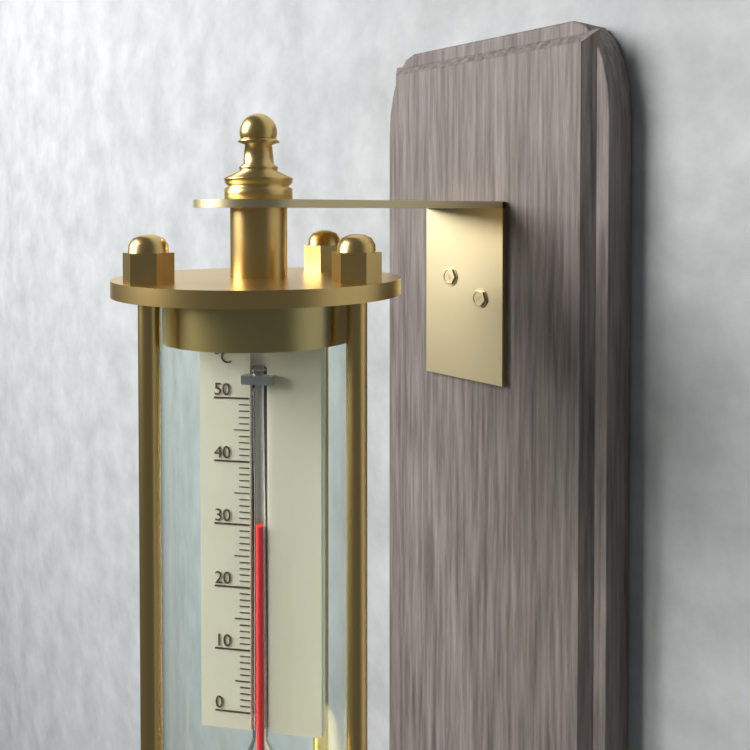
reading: 30 °C
